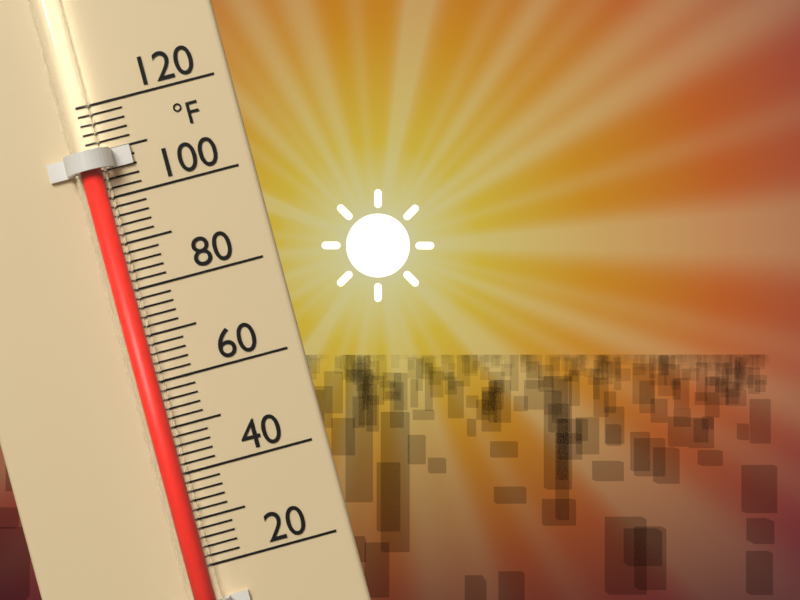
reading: 108 °F
